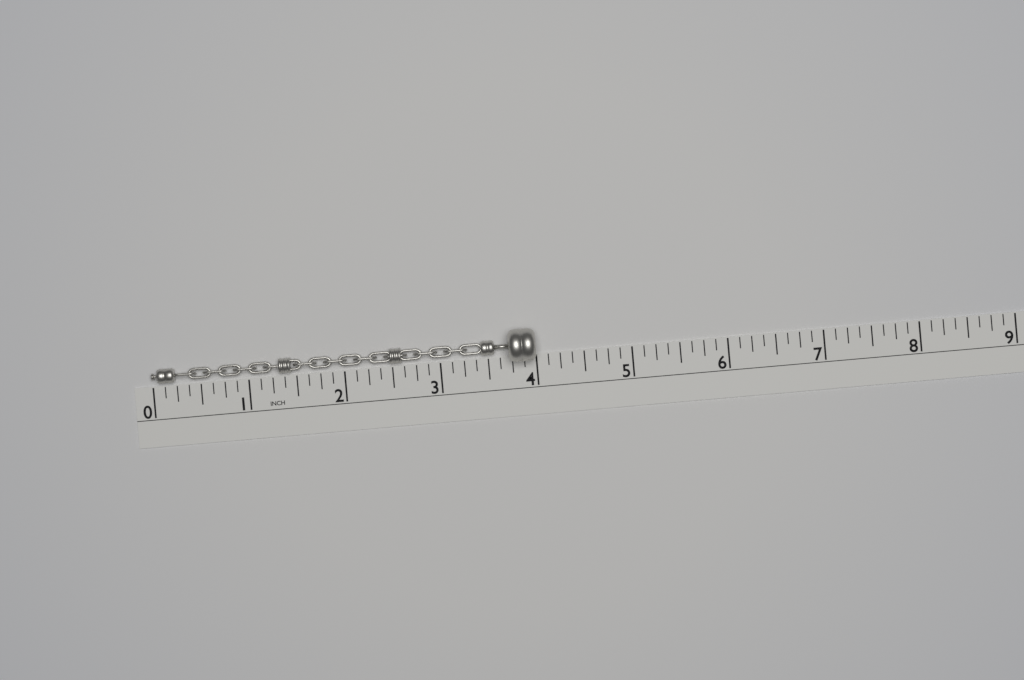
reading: 4.000 in
